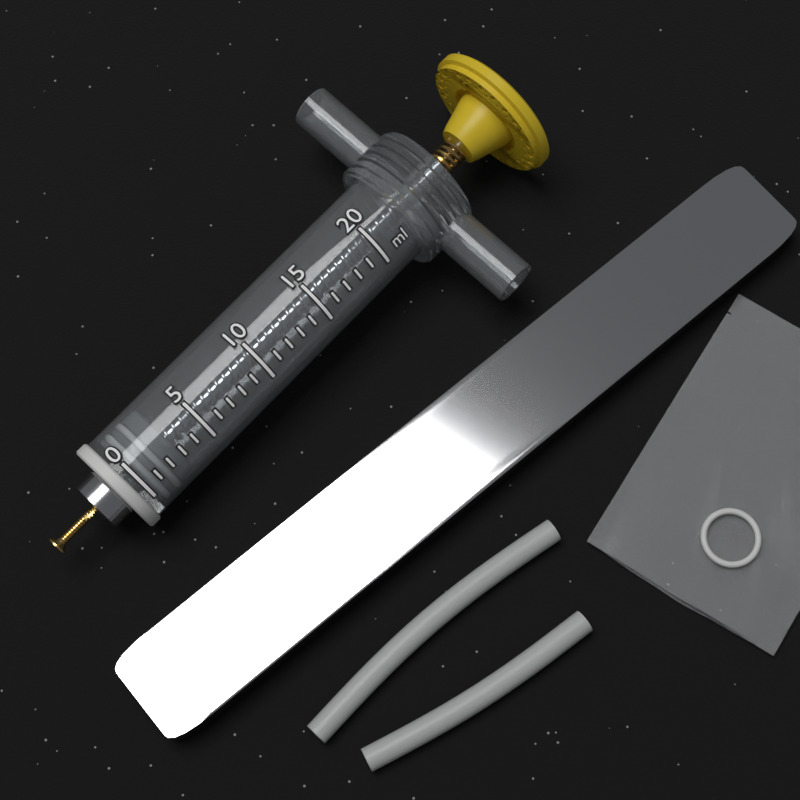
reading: 0 ml
